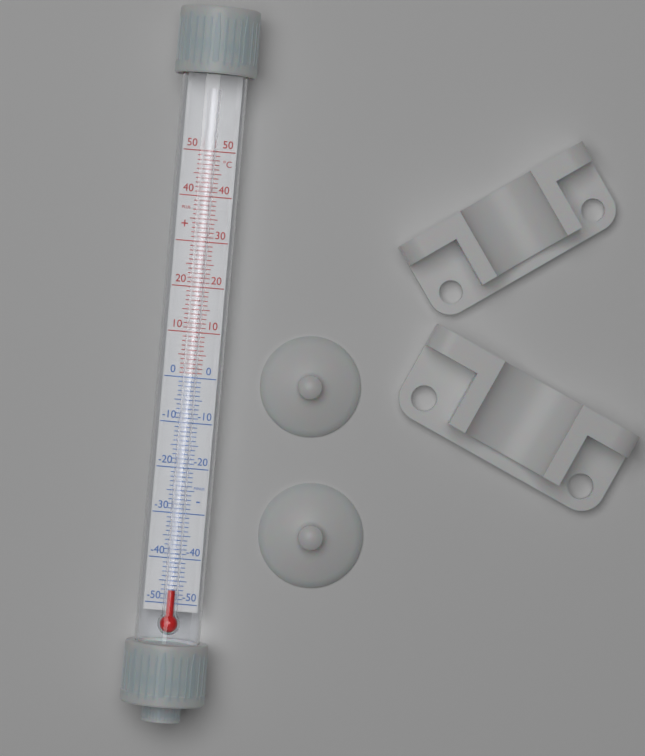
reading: -47 °C
